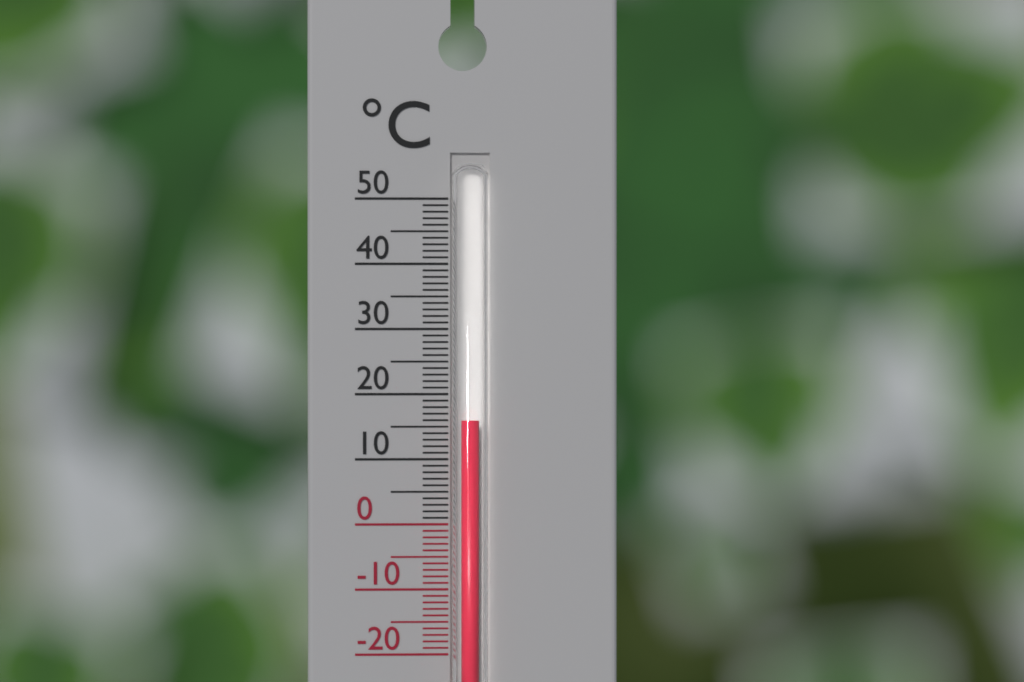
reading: 16 °C
